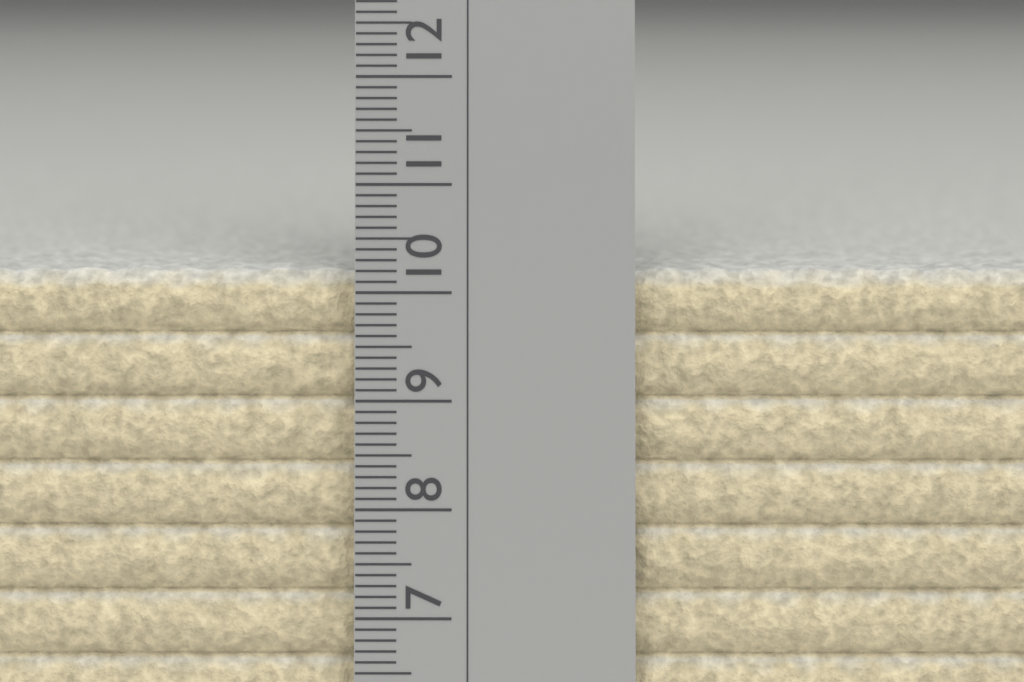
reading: 10.2 cm
